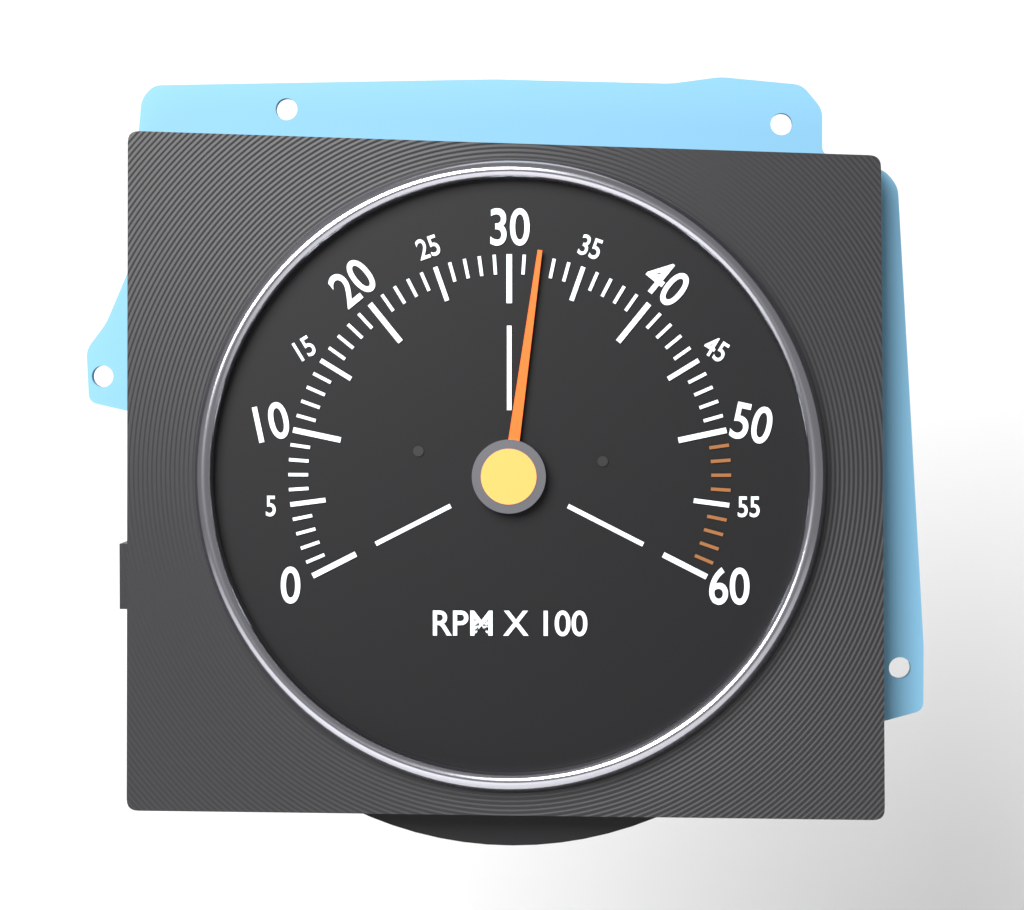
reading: 3200 RPM
